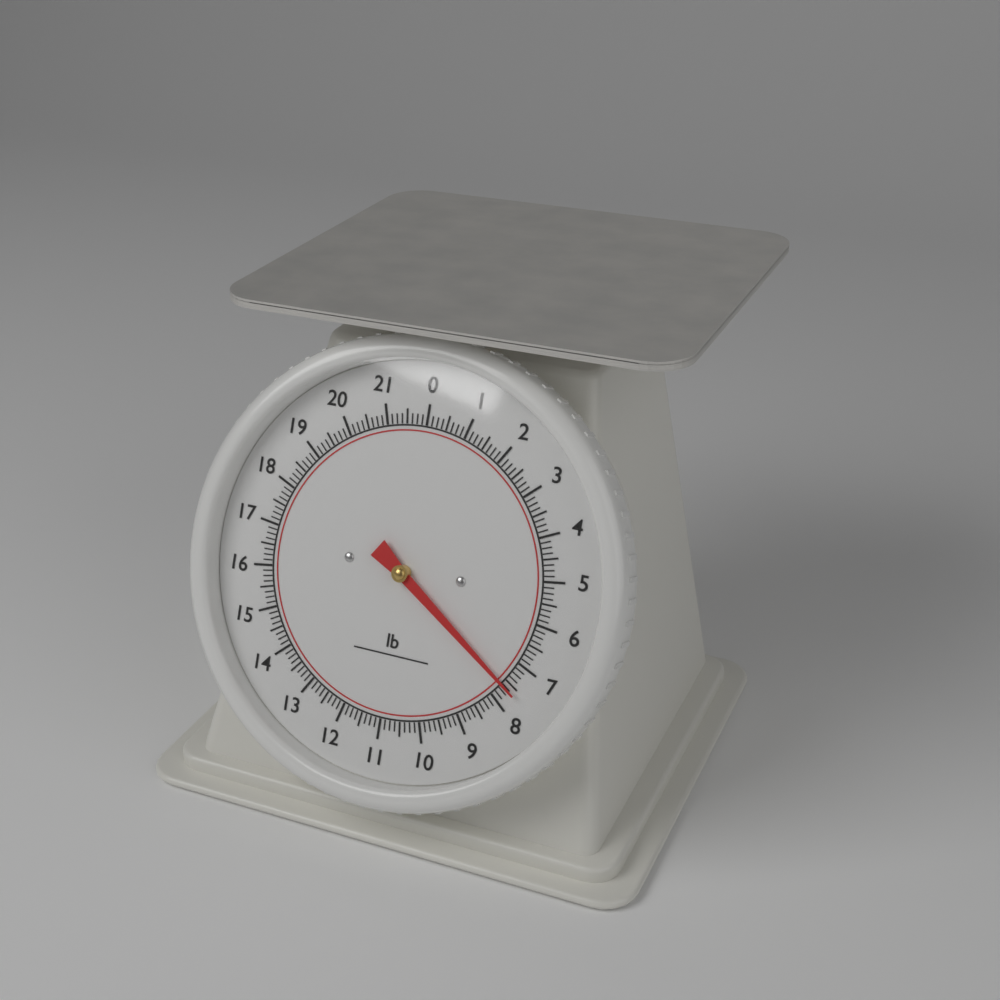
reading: 7.625 lb
